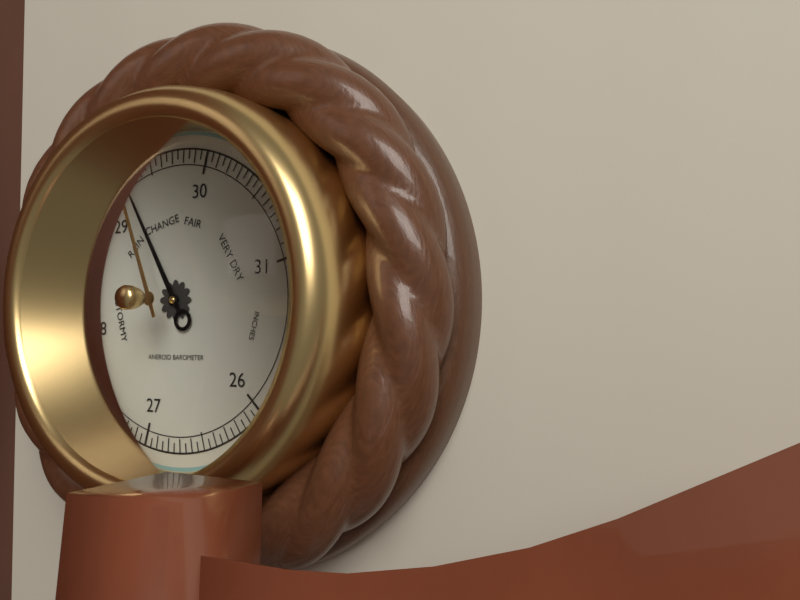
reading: 29.25 inHg
